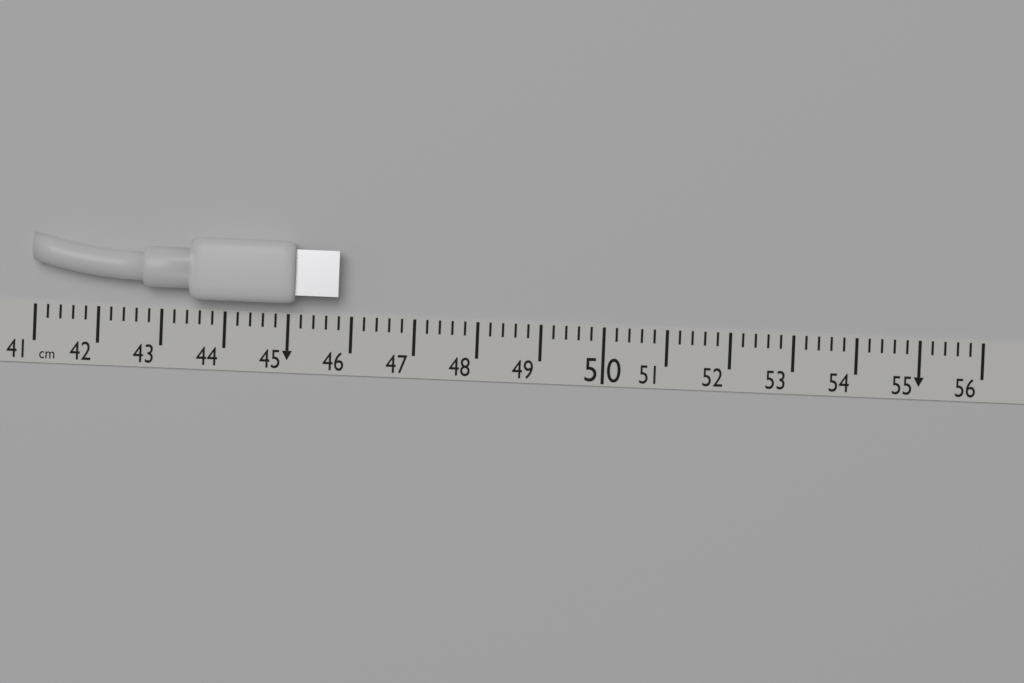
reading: 45.8 cm
